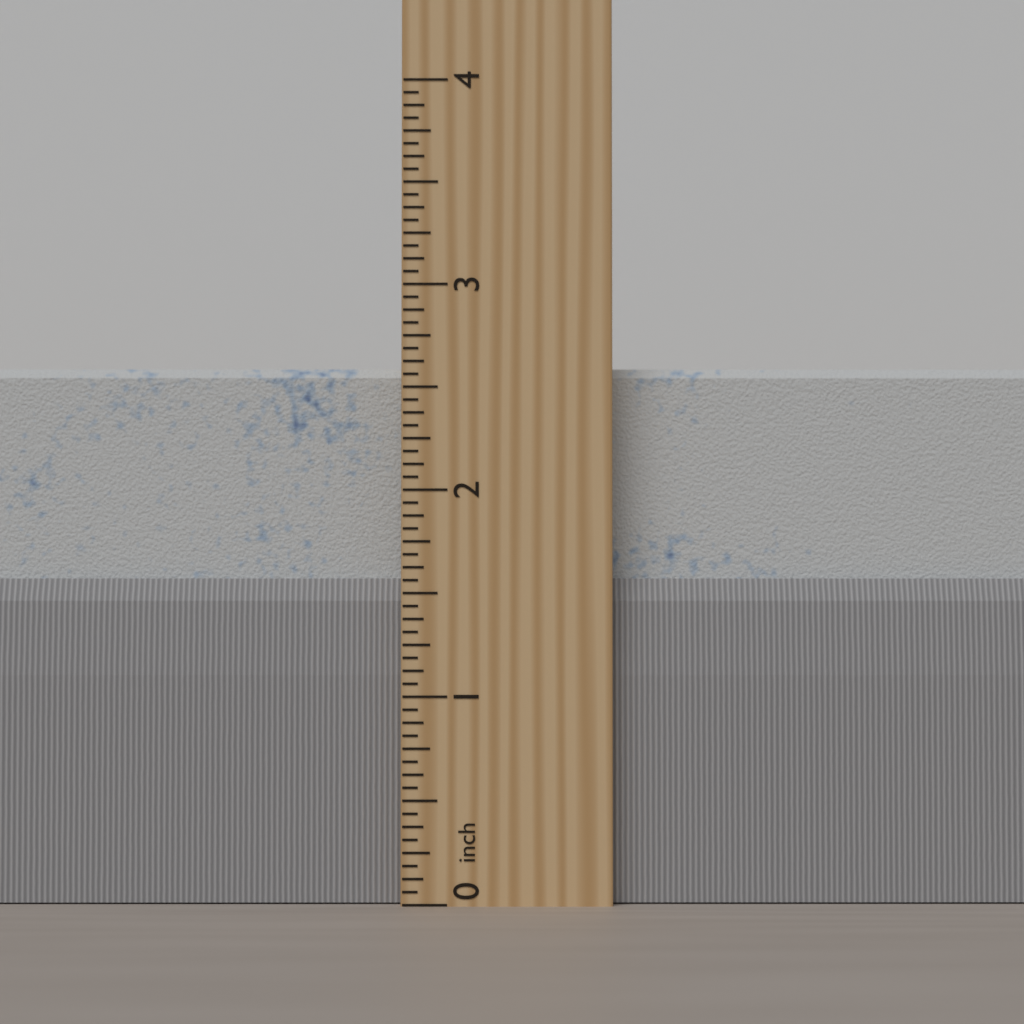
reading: 2.6250 inch
